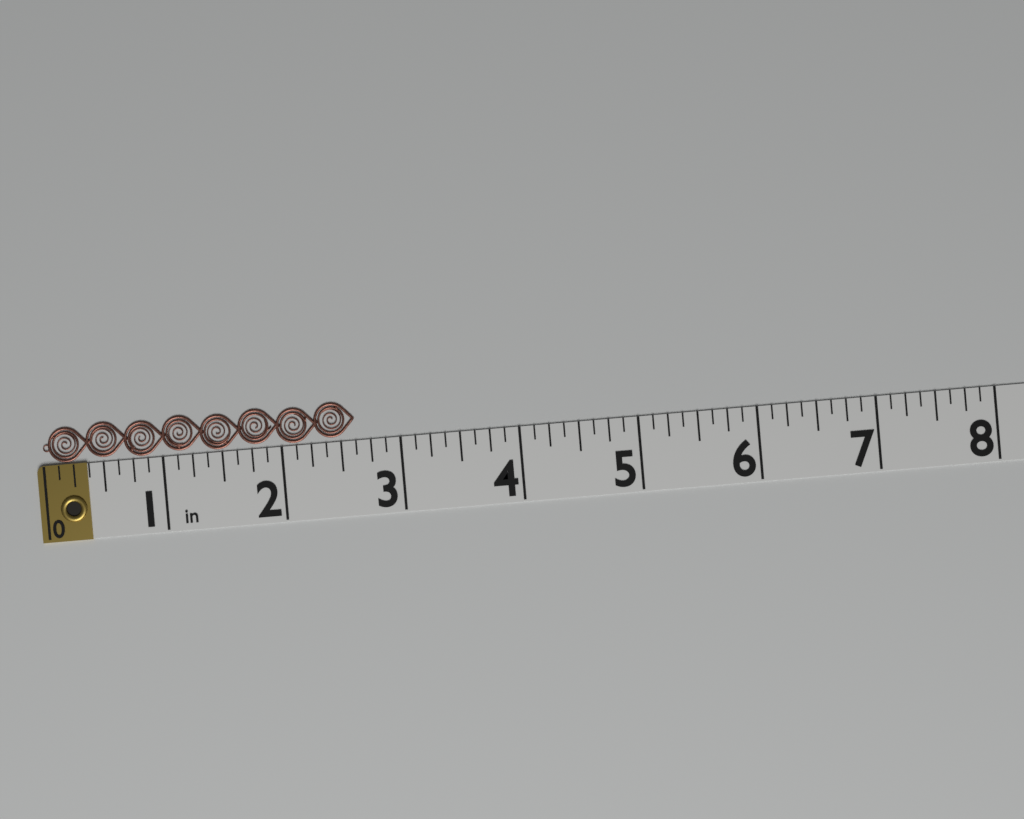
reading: 2.625 in
